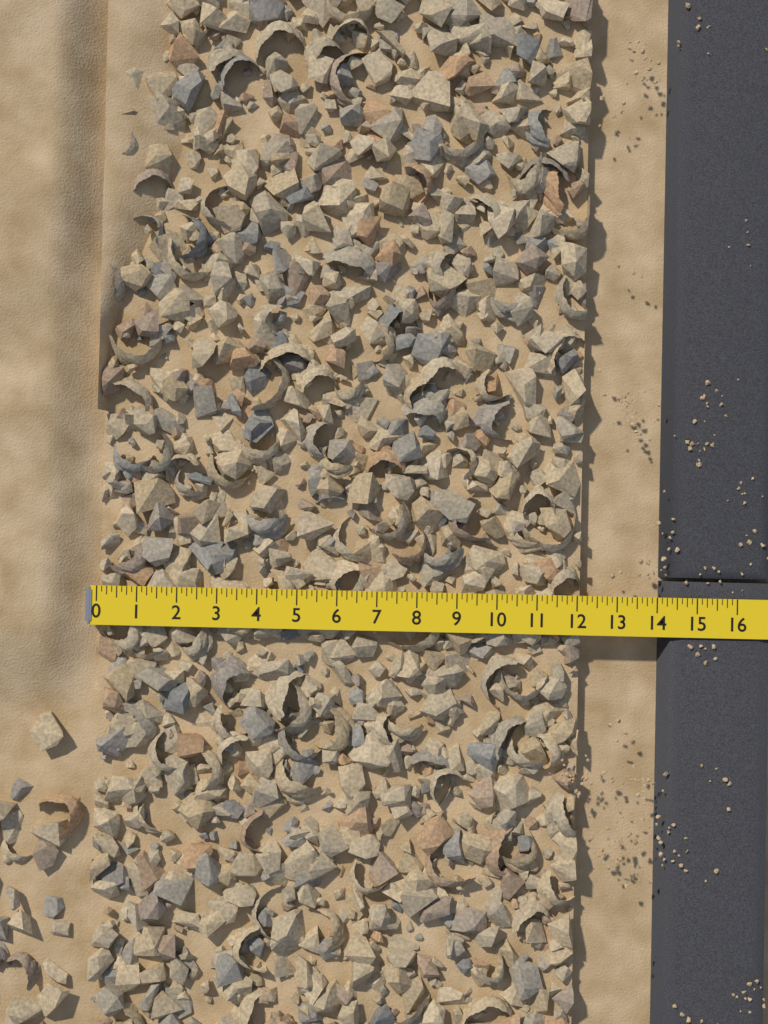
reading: 12.125 (no unit)
